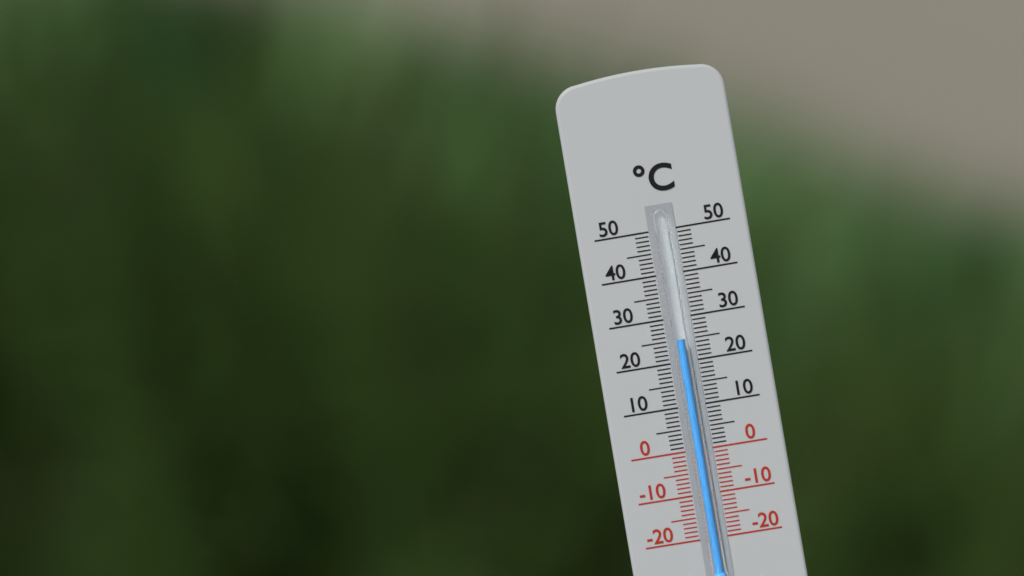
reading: 25 °C
